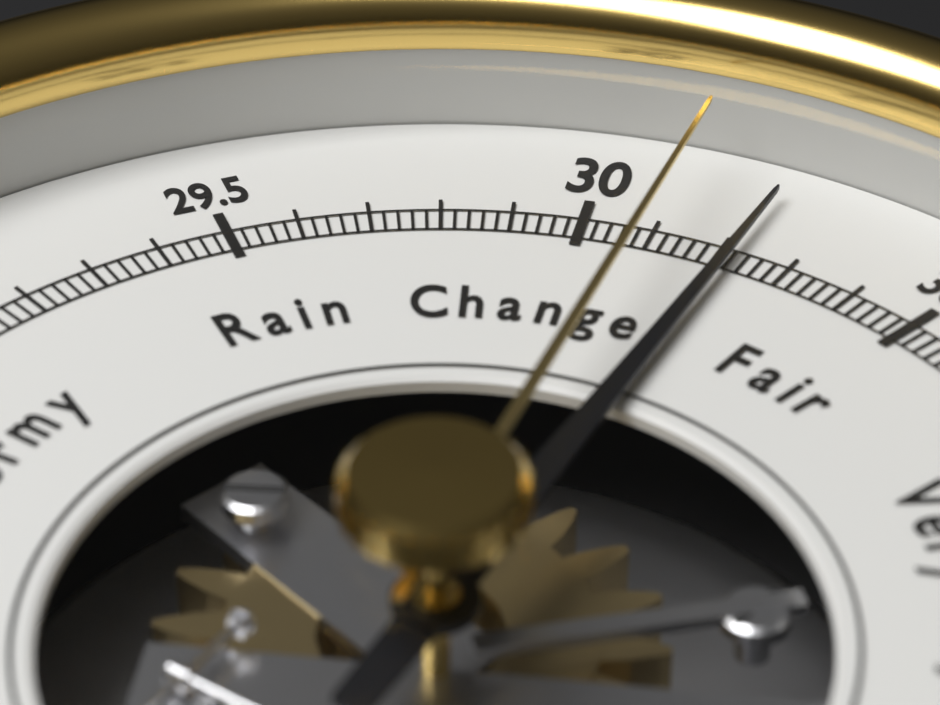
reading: 30.22 inHg
